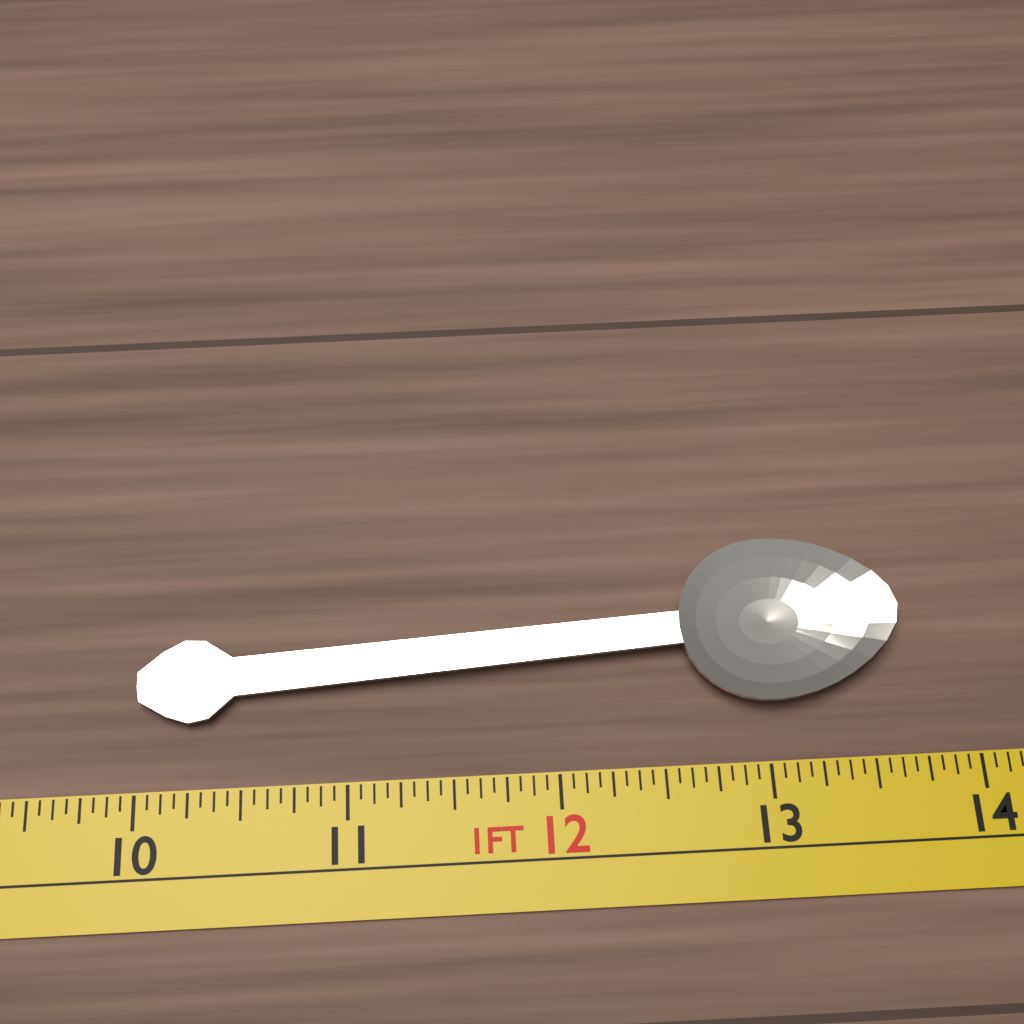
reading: 13.6875 in
